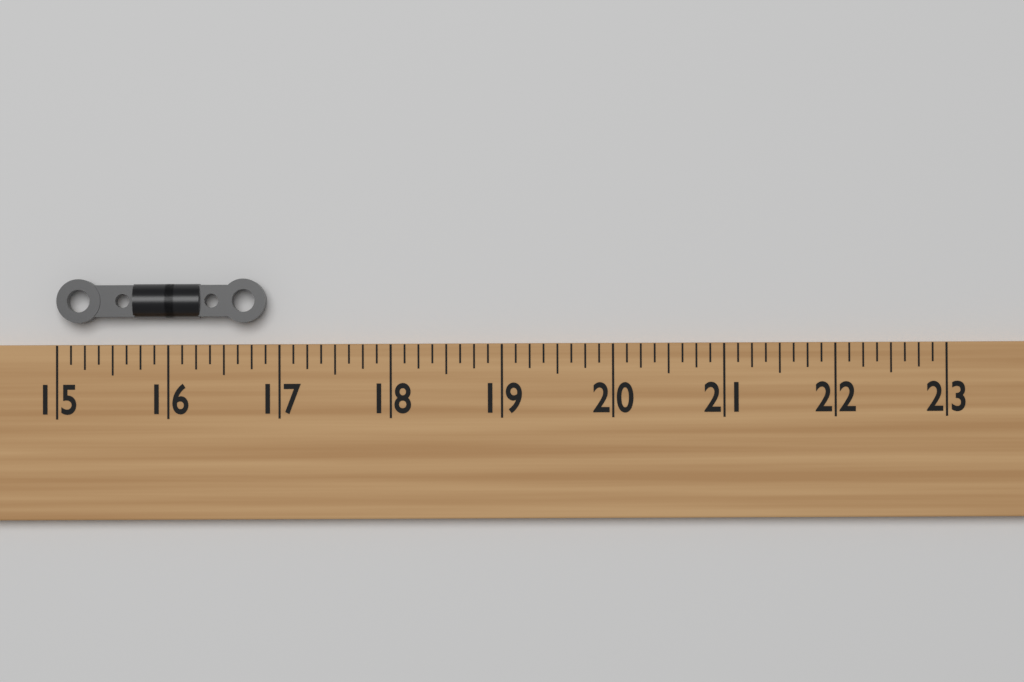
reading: 16.875 (no unit)
